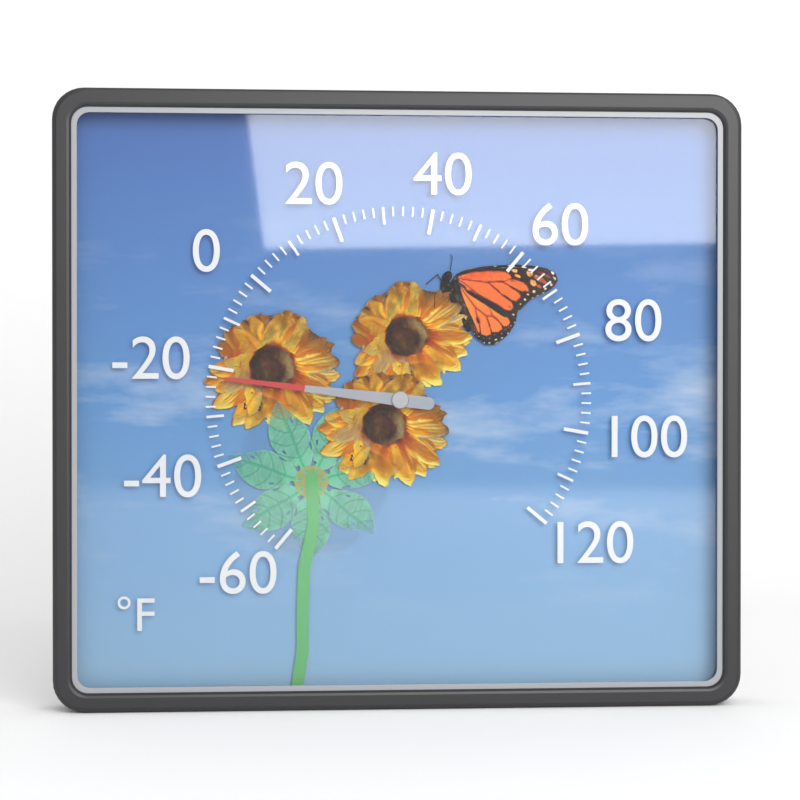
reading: -22 °F
